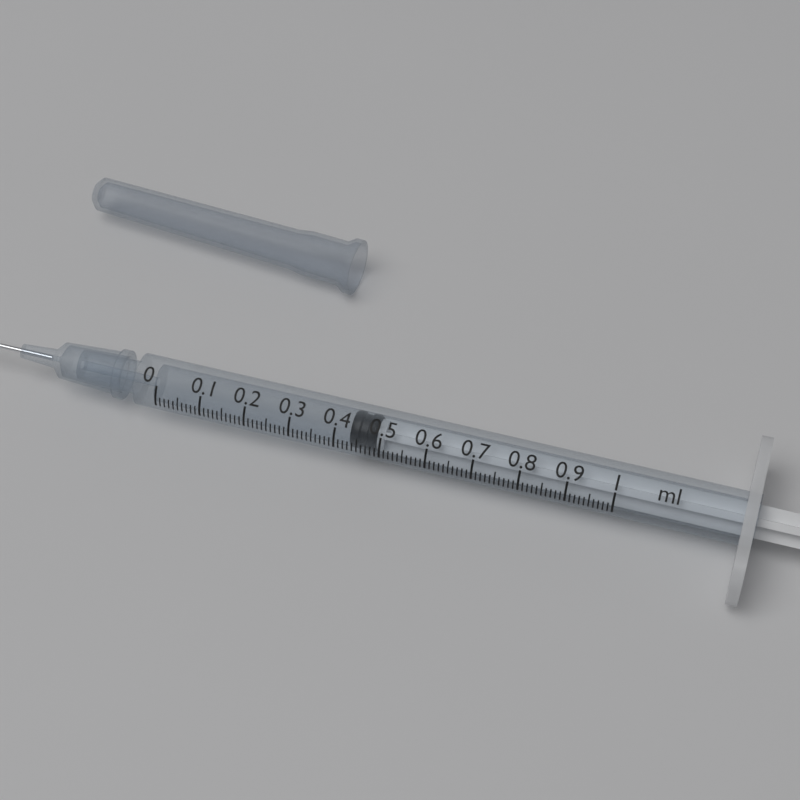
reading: 0.43 ml
